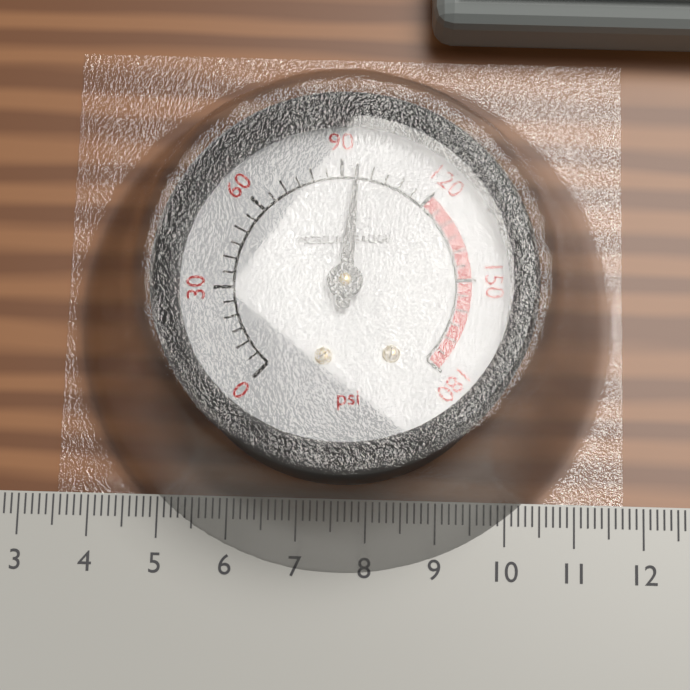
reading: 95 psi
